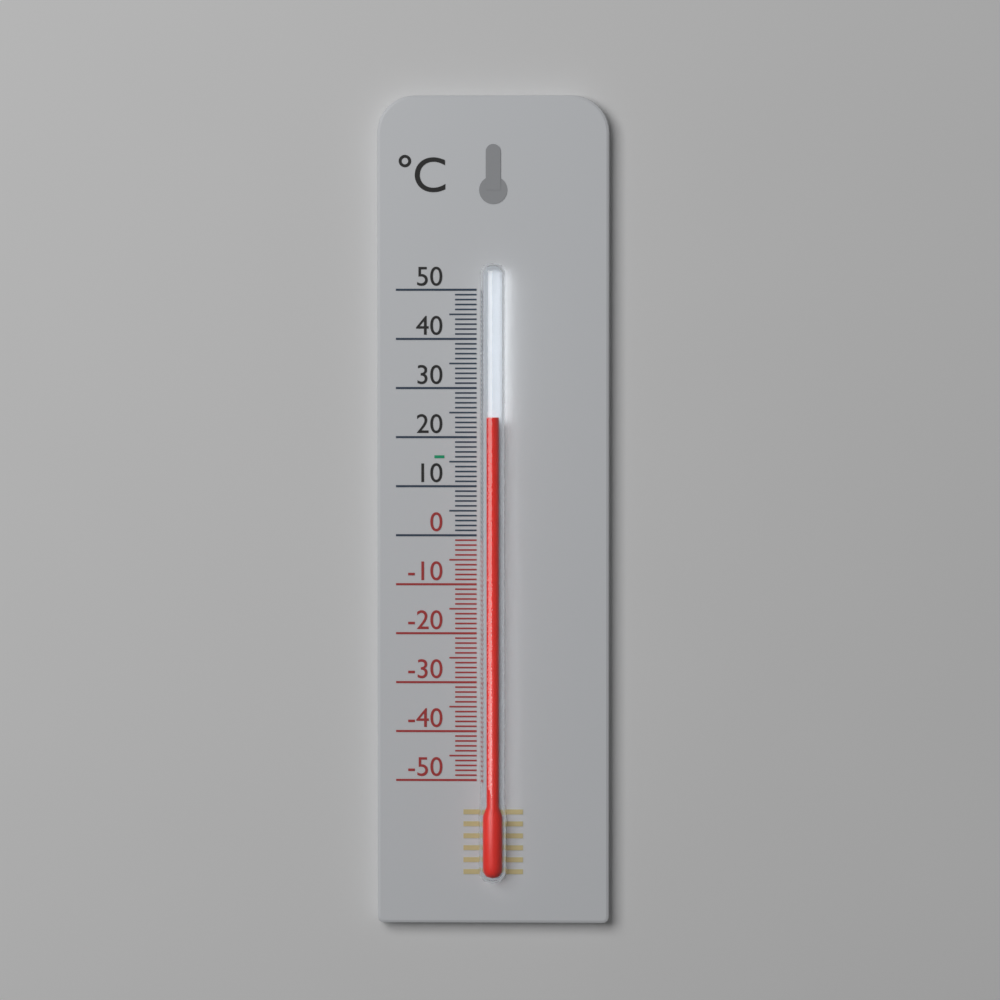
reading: 24 °C
